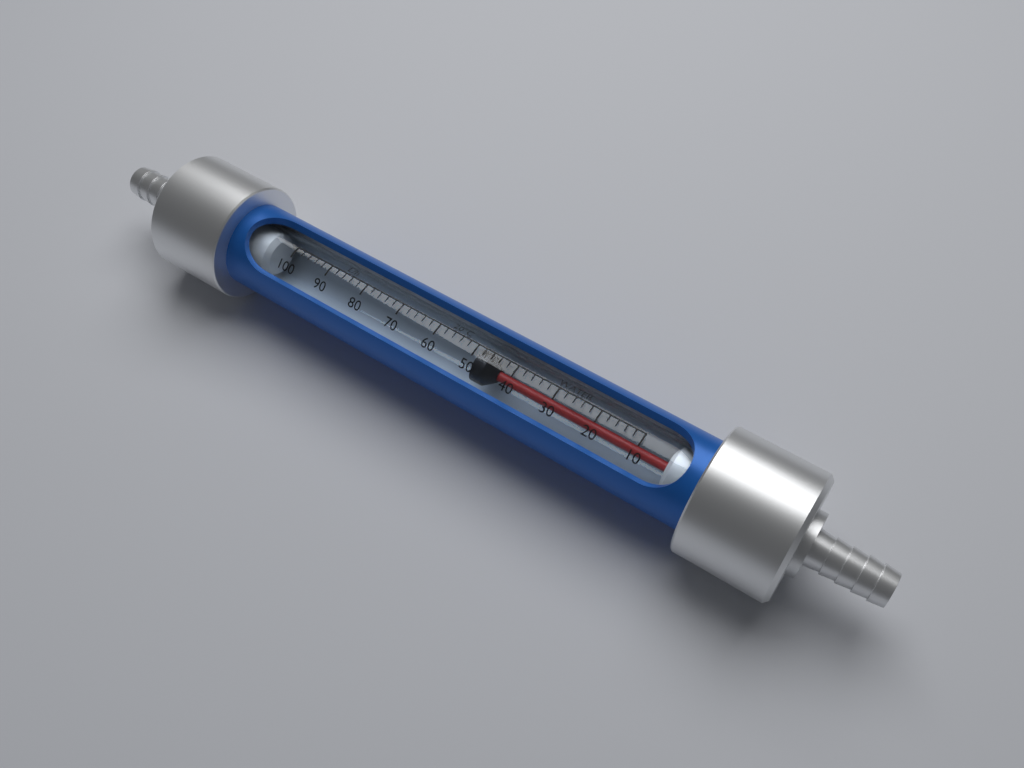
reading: 50 L/h
